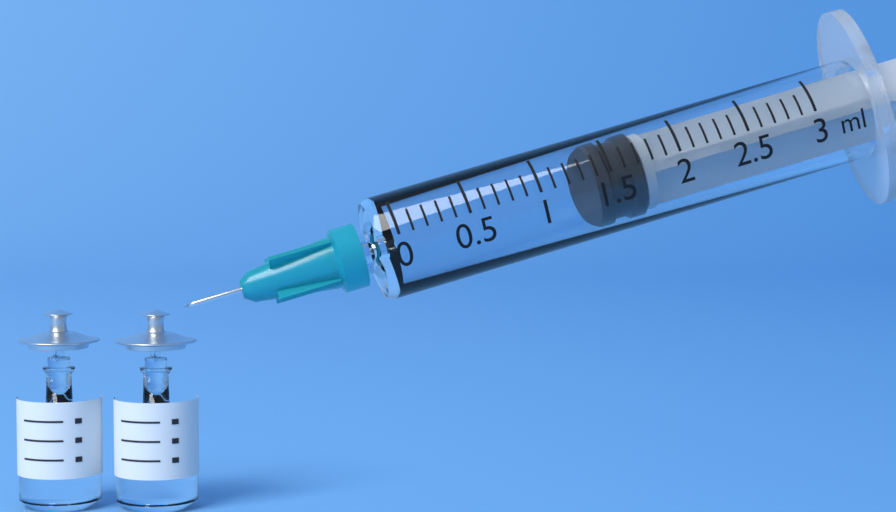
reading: 1.4 ml
